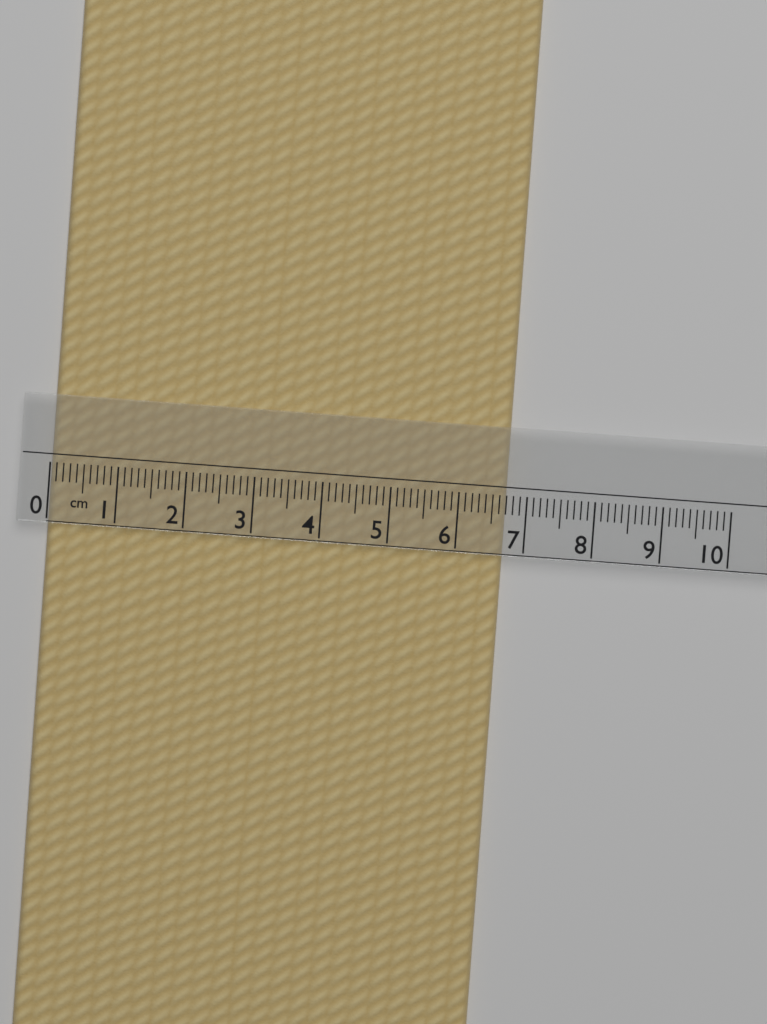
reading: 6.7 cm
